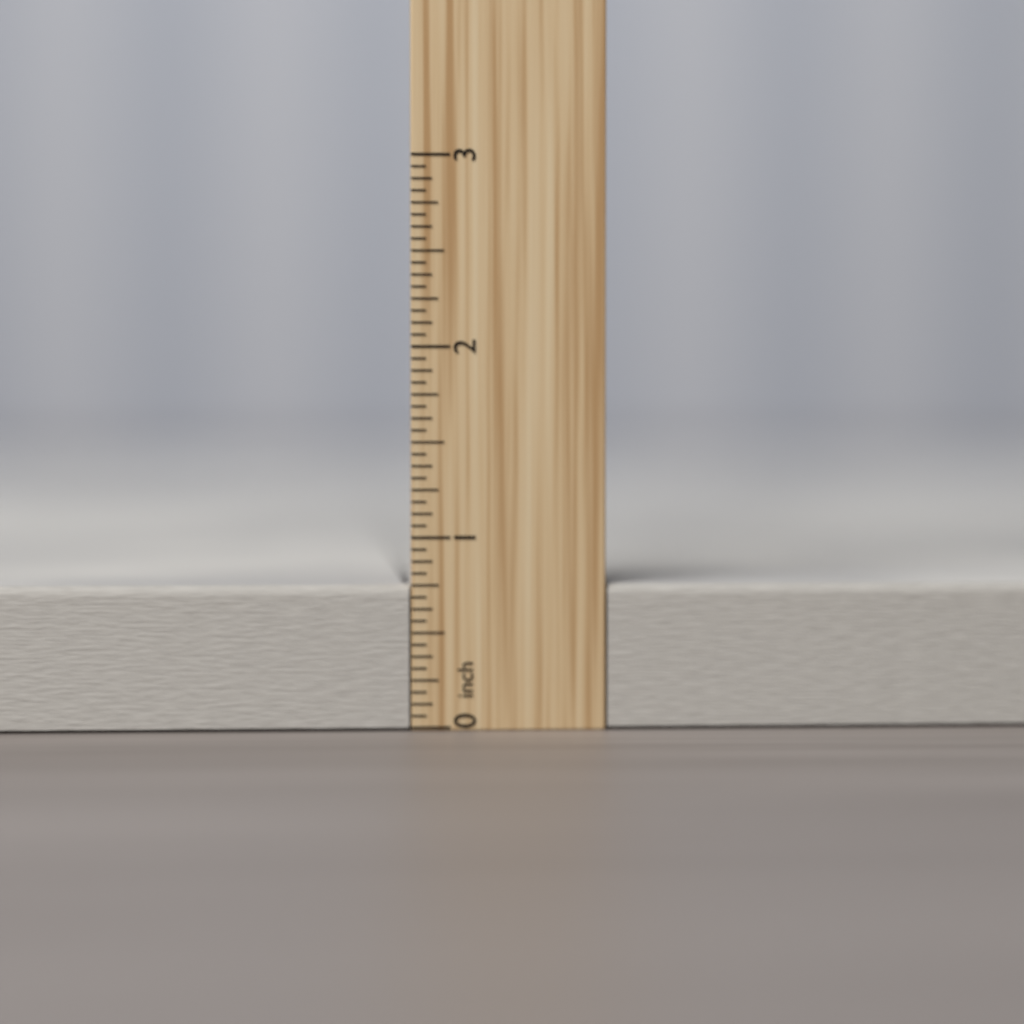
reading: 0.7500 inch
